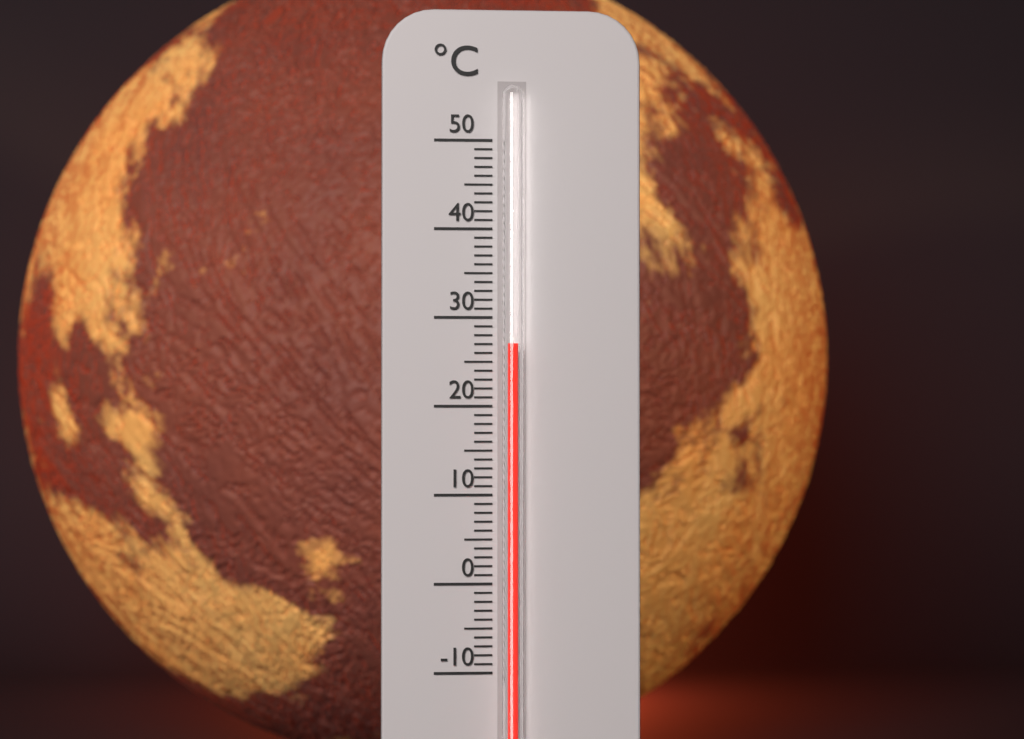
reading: 27 °C
